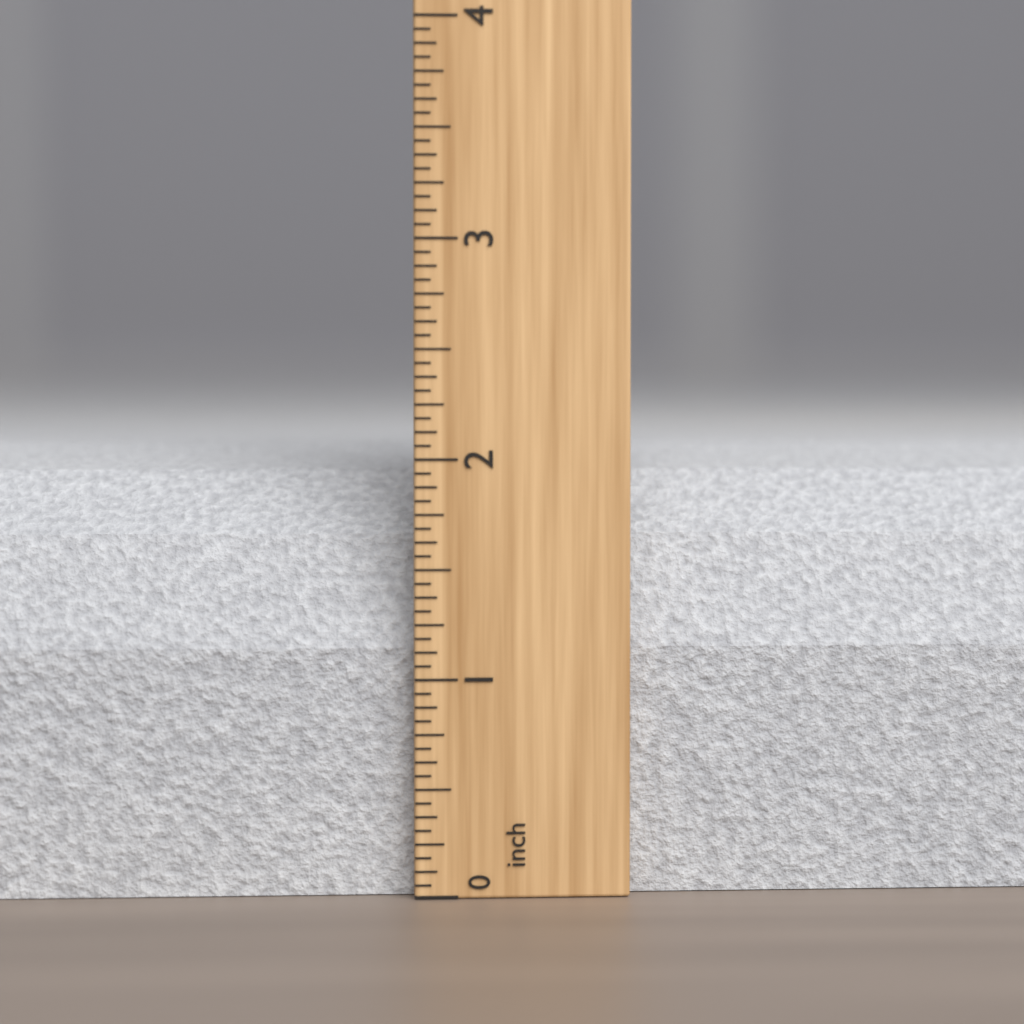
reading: 2.0625 inch
